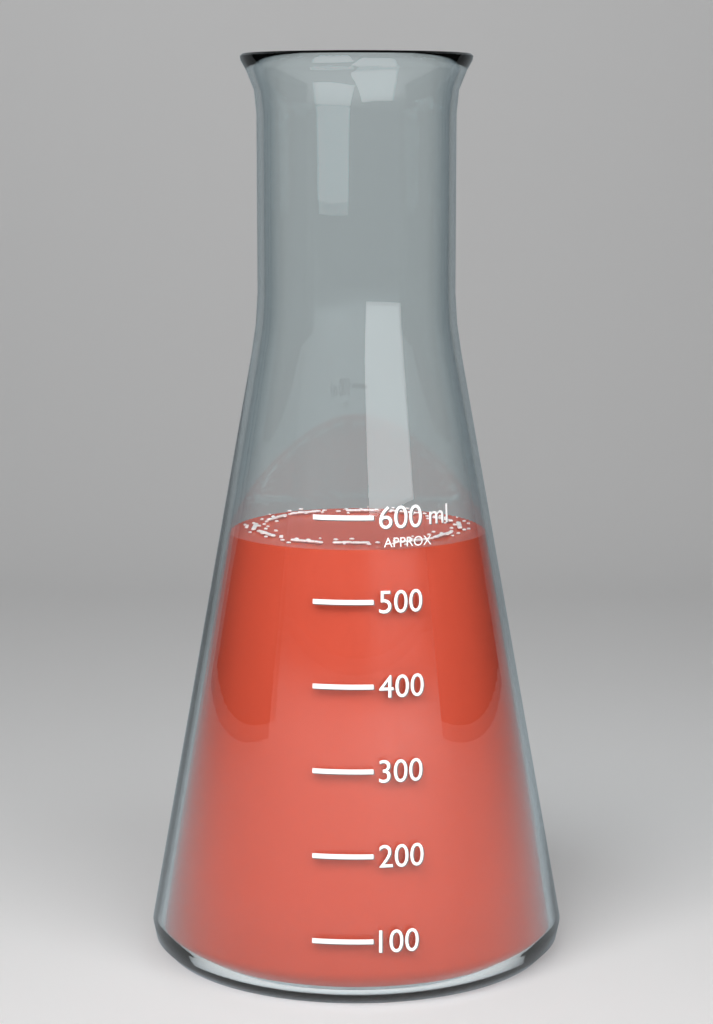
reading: 560 ml
